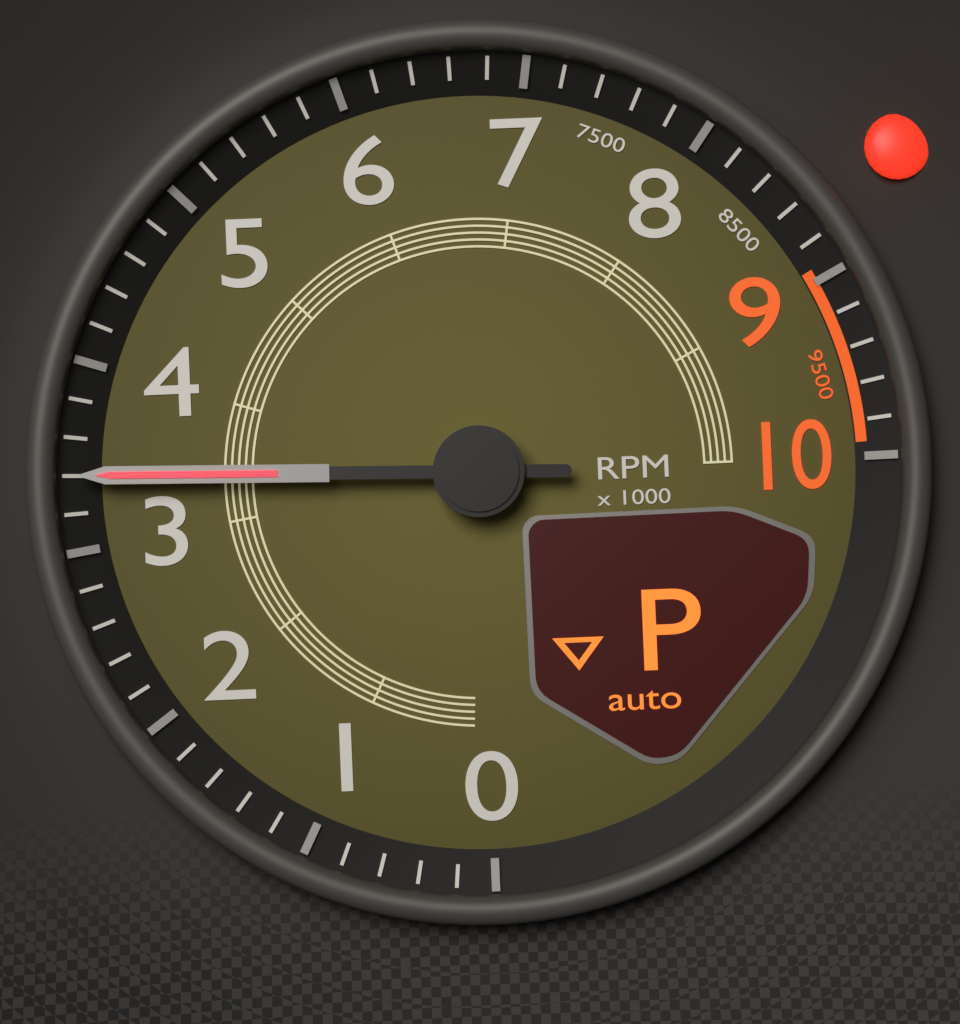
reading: 3400 RPM
